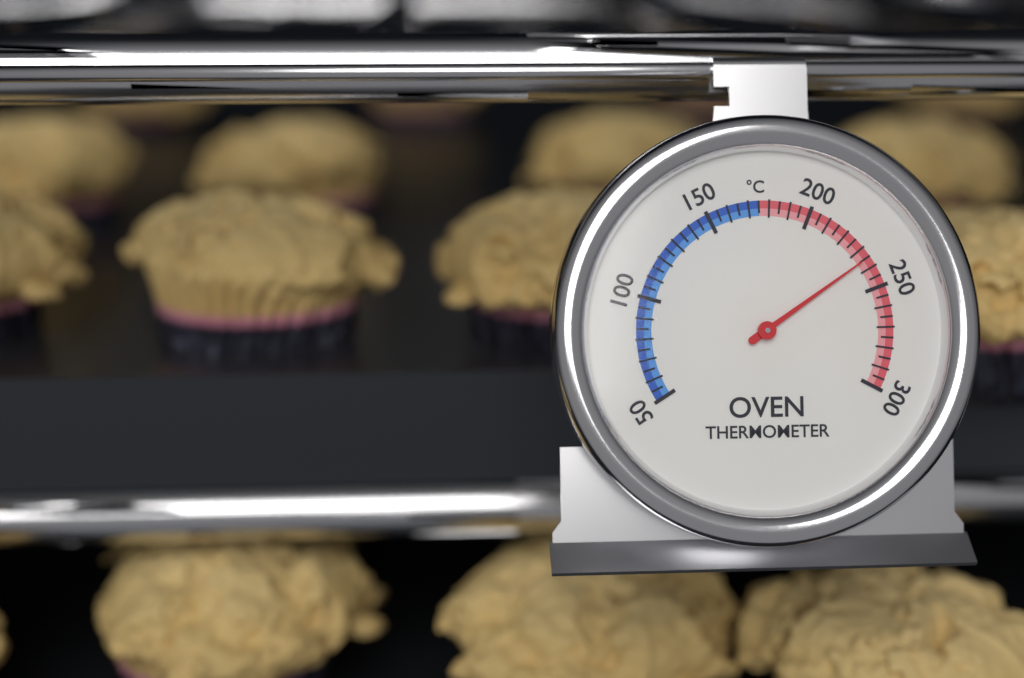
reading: 235 °C
